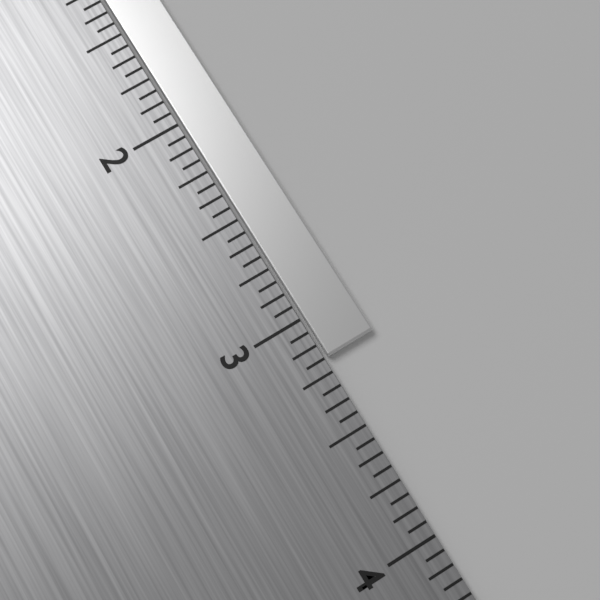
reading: 3.1875 in
